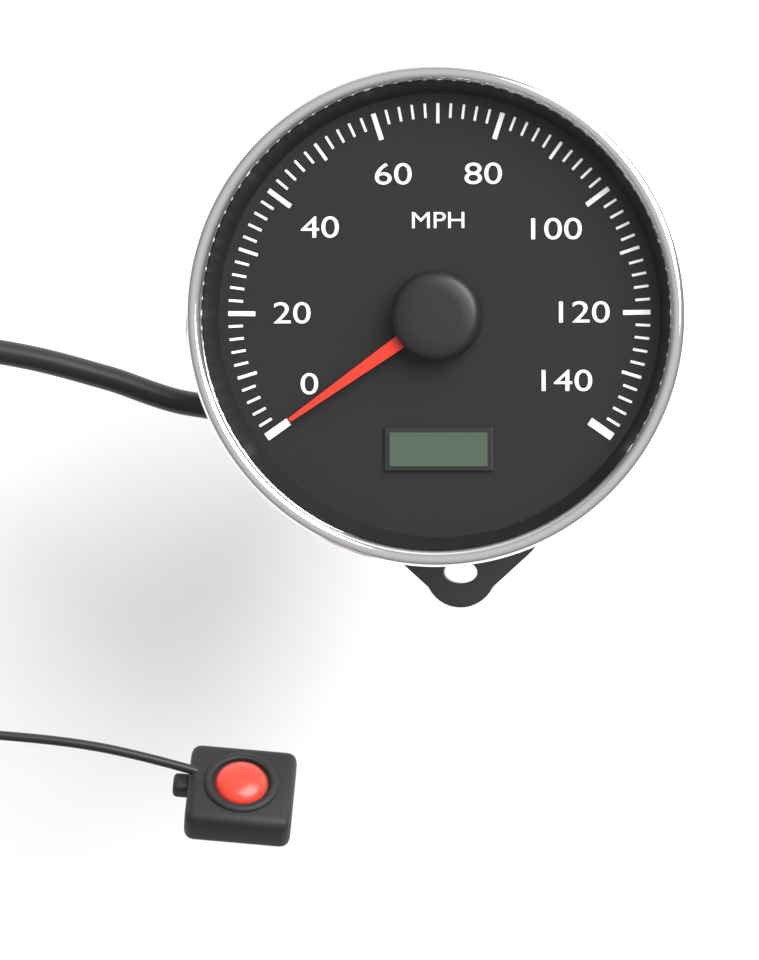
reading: 0 MPH
